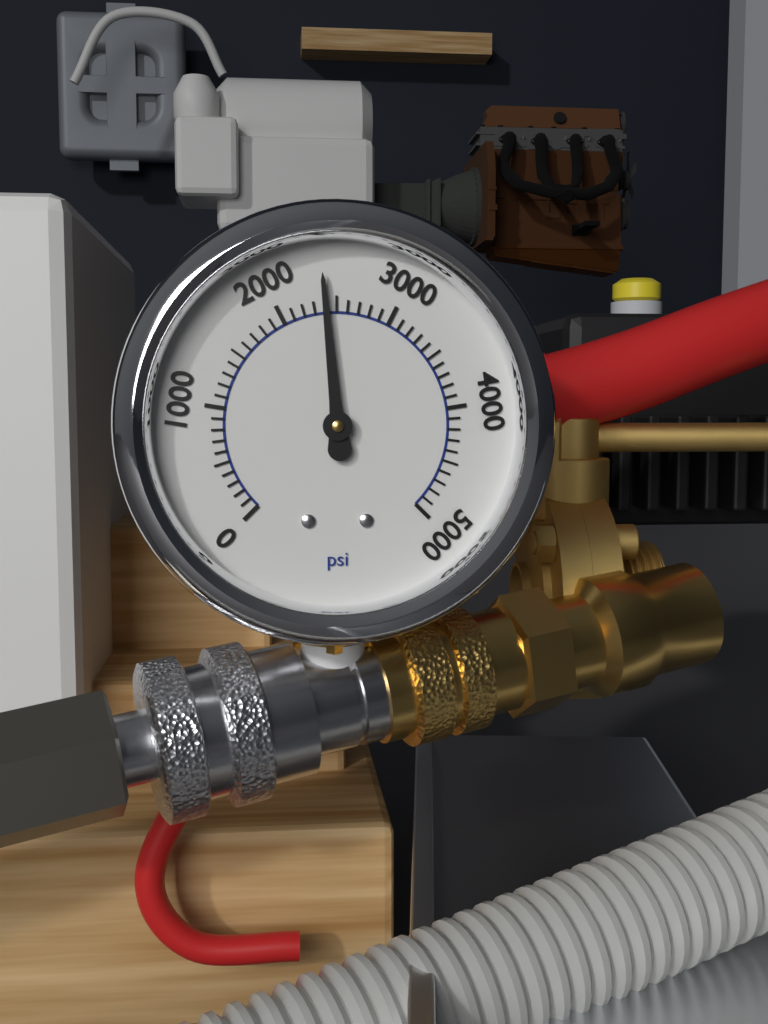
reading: 2400 psi
